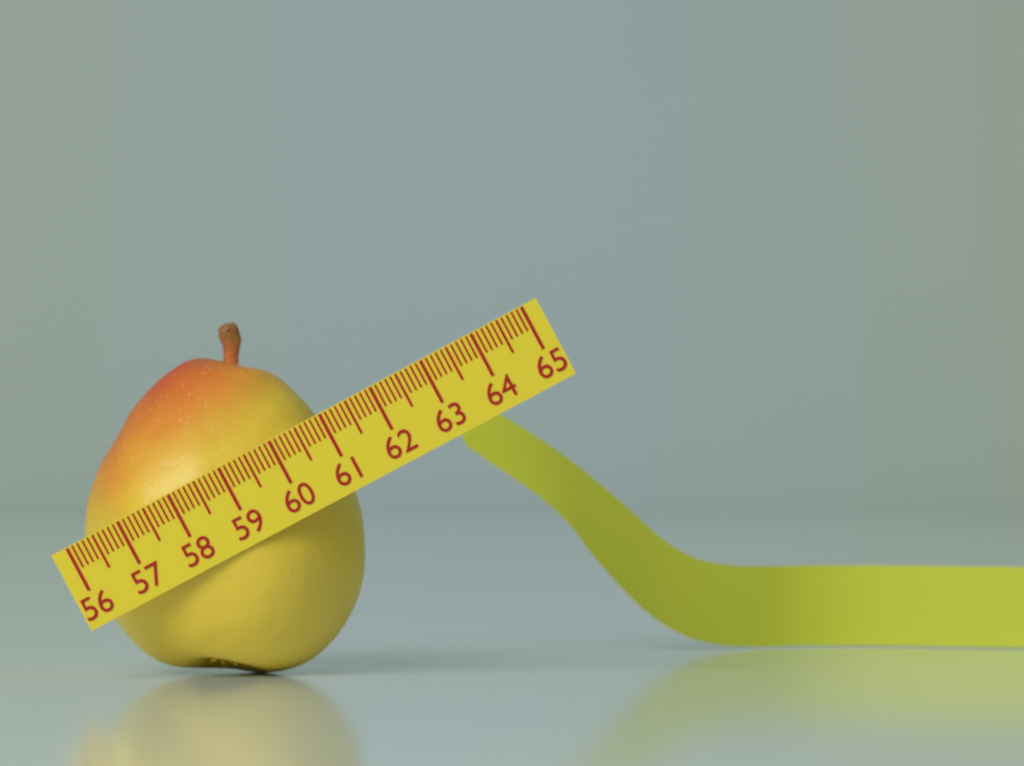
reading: 60.9 (no unit)
